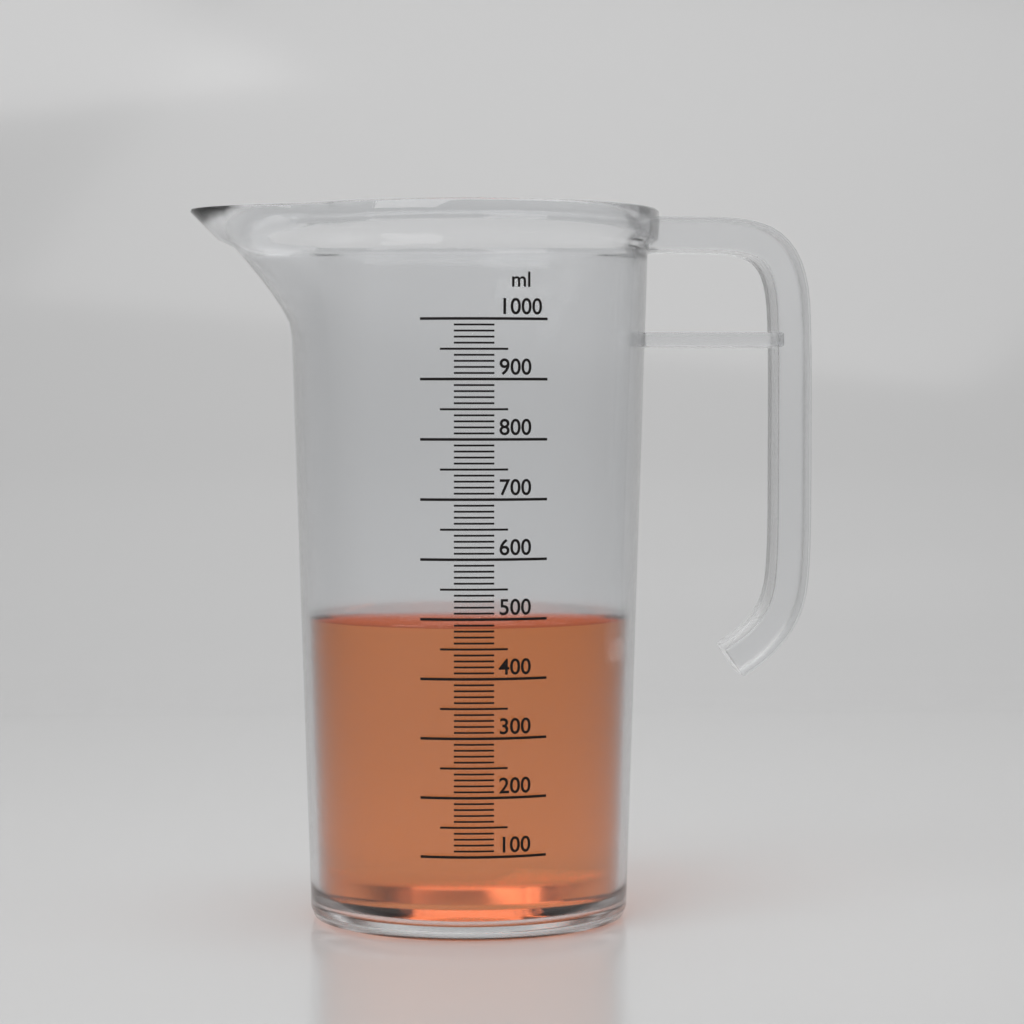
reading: 490 ml
